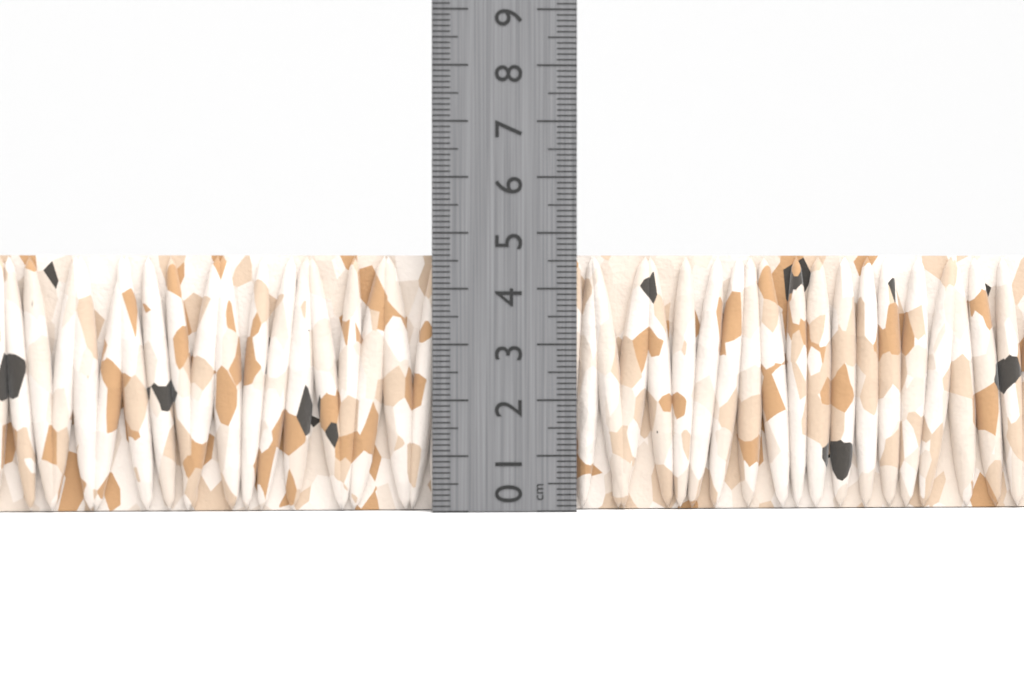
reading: 4.6 cm
